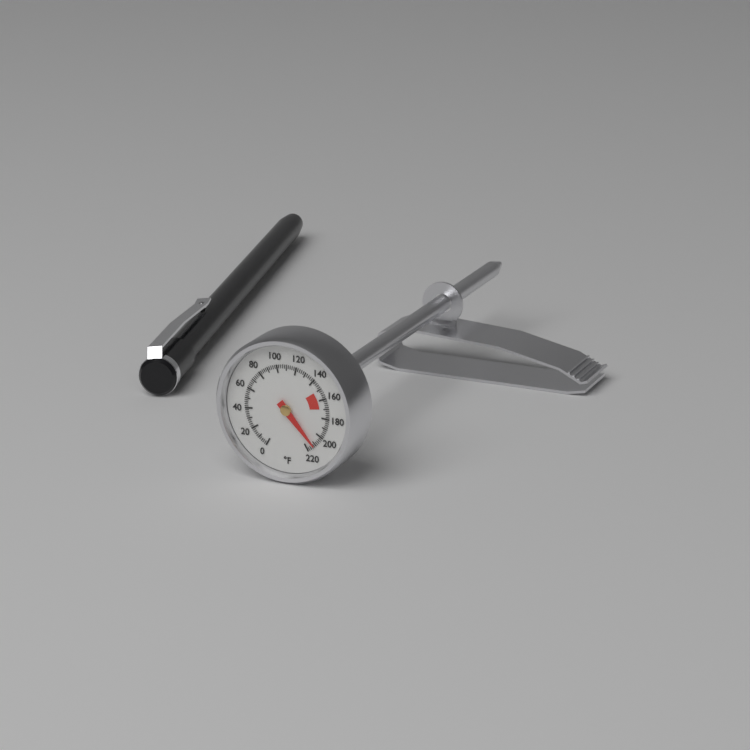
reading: 212 °F
